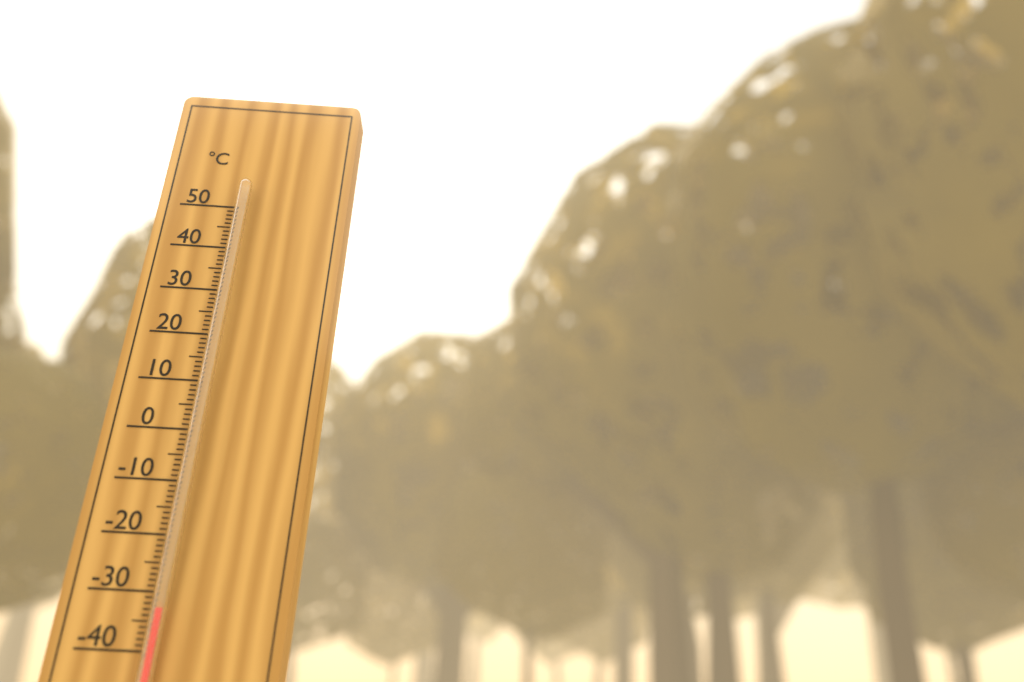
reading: -33 °C
